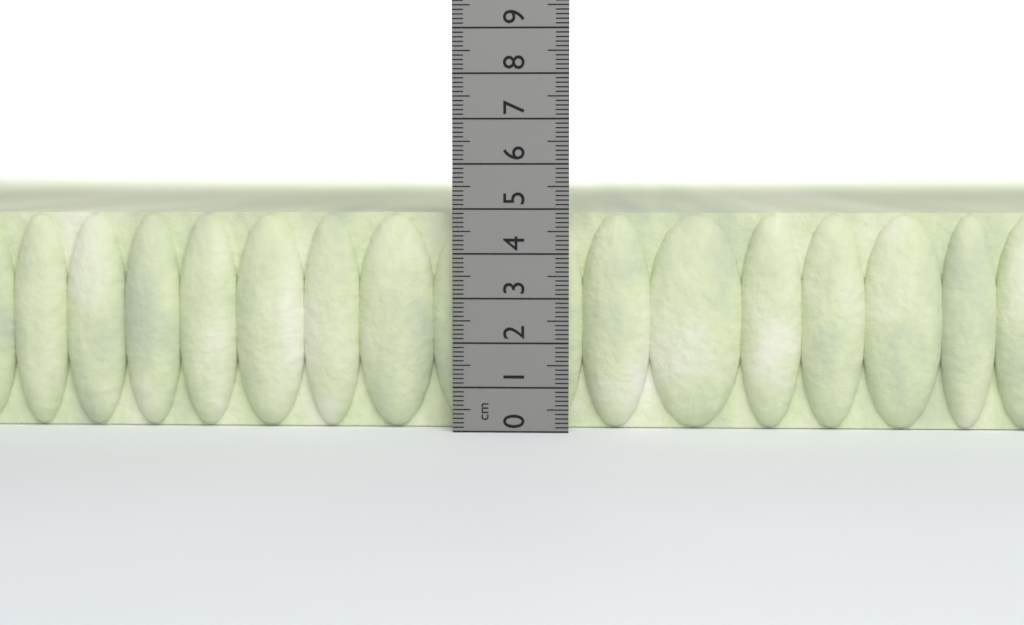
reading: 4.9 cm
